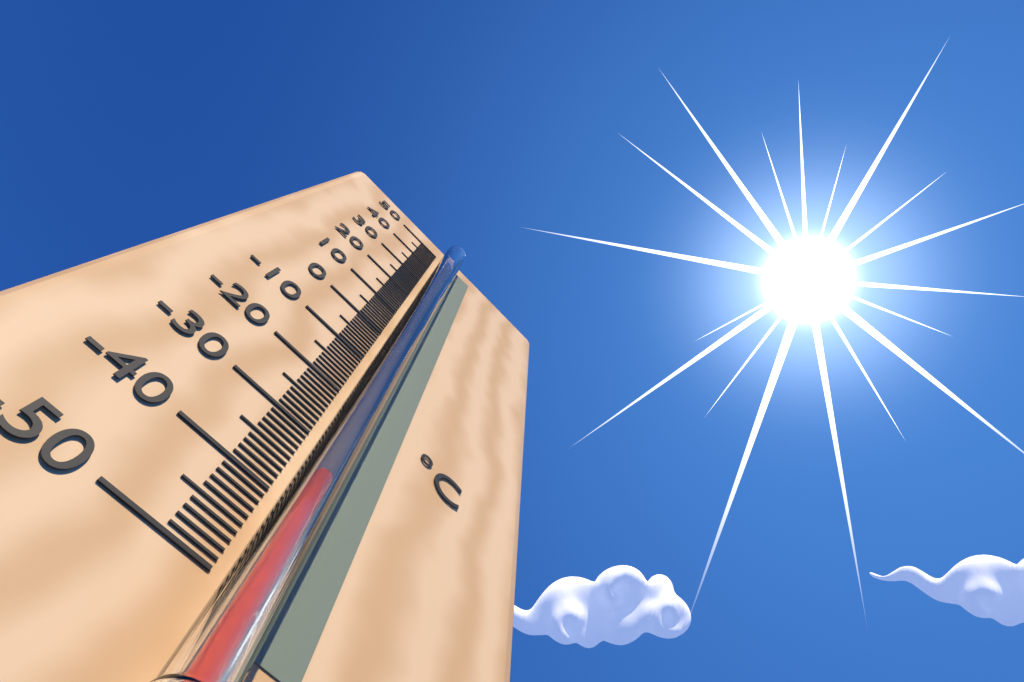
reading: -38 °C
